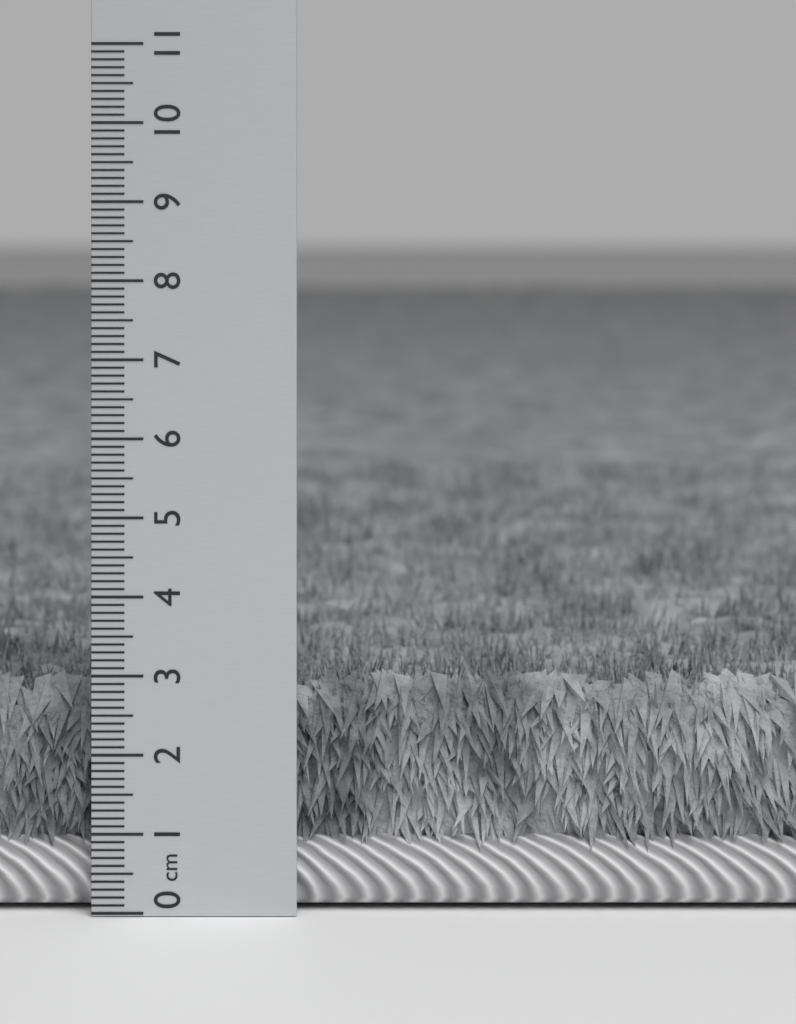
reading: 3.0 cm
